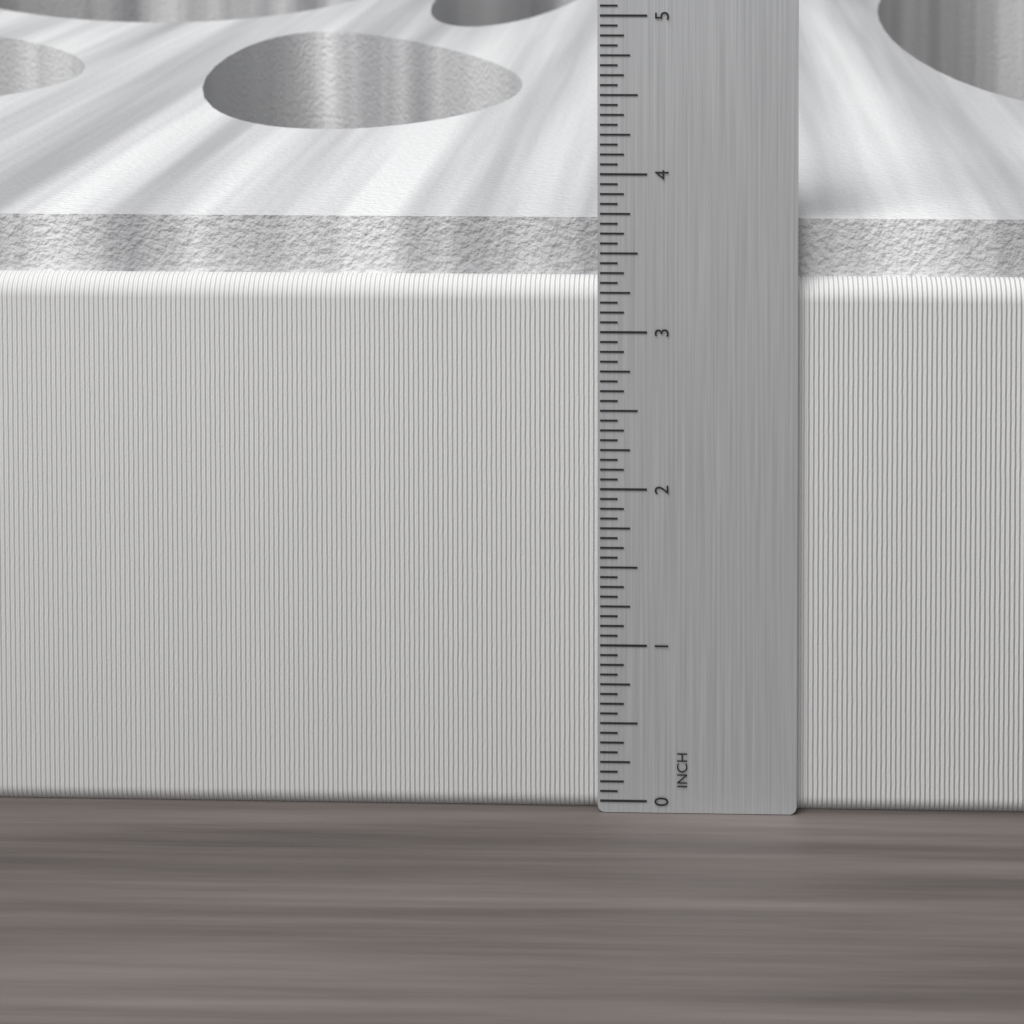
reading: 3.6875 in
